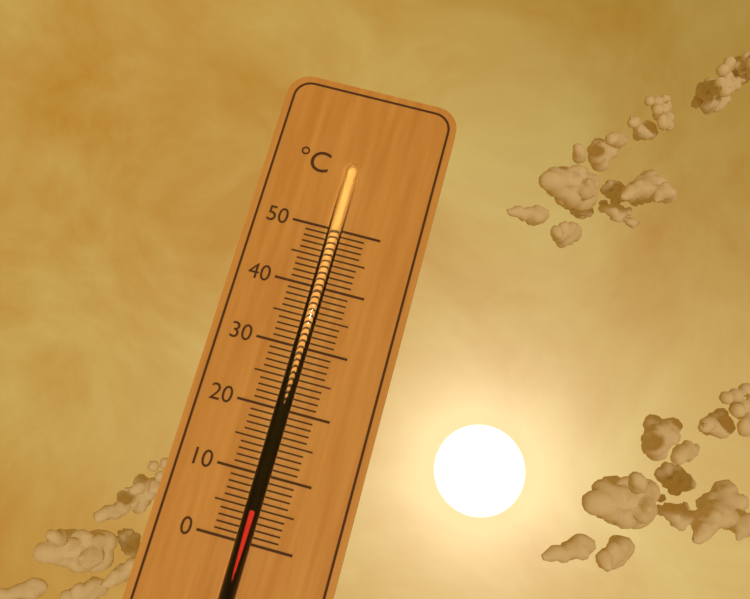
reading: 5 °C
